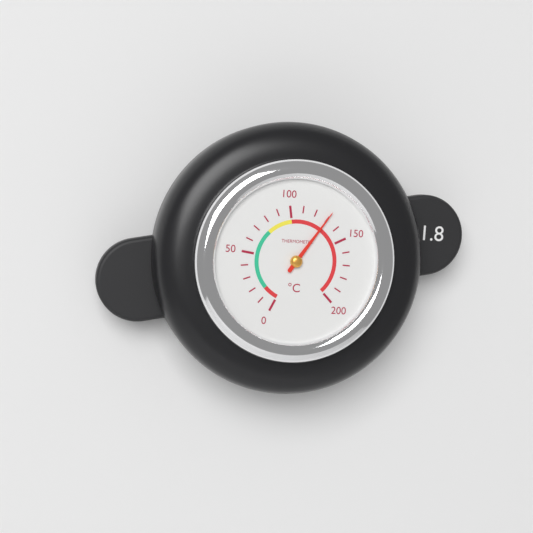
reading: 130 °C
